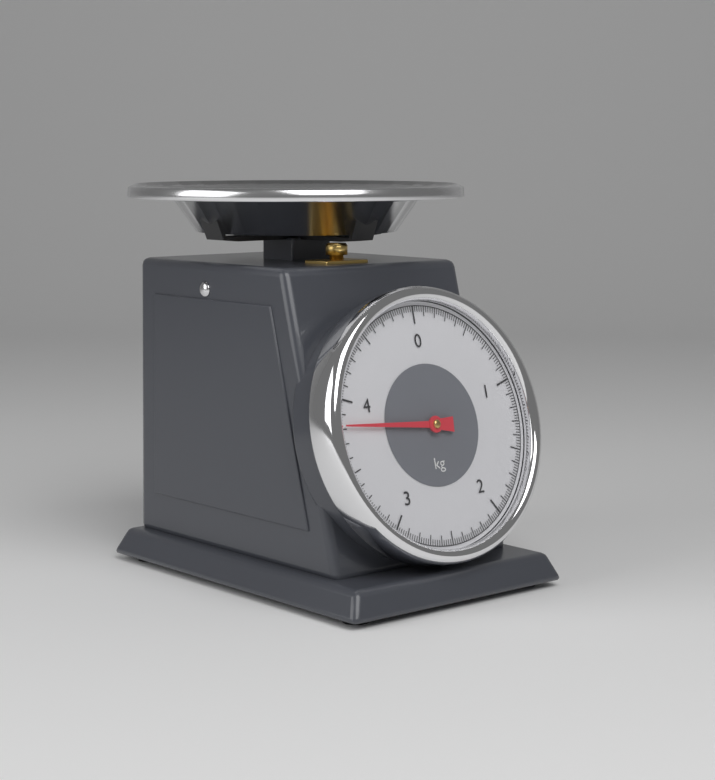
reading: 3.82 kg
